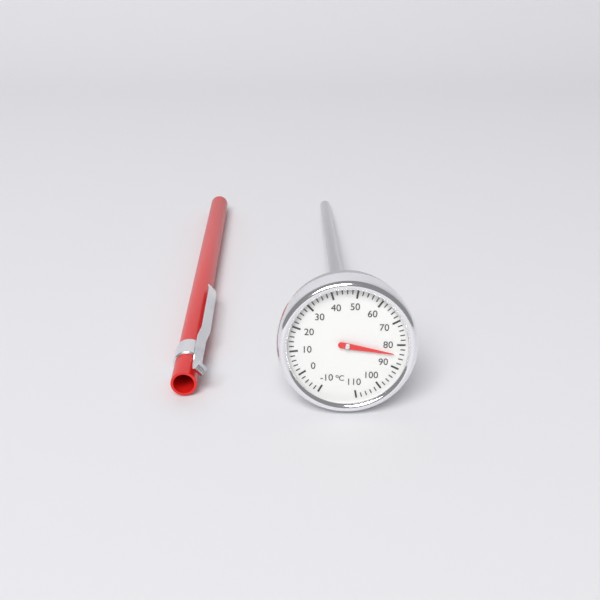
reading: 84 °C
